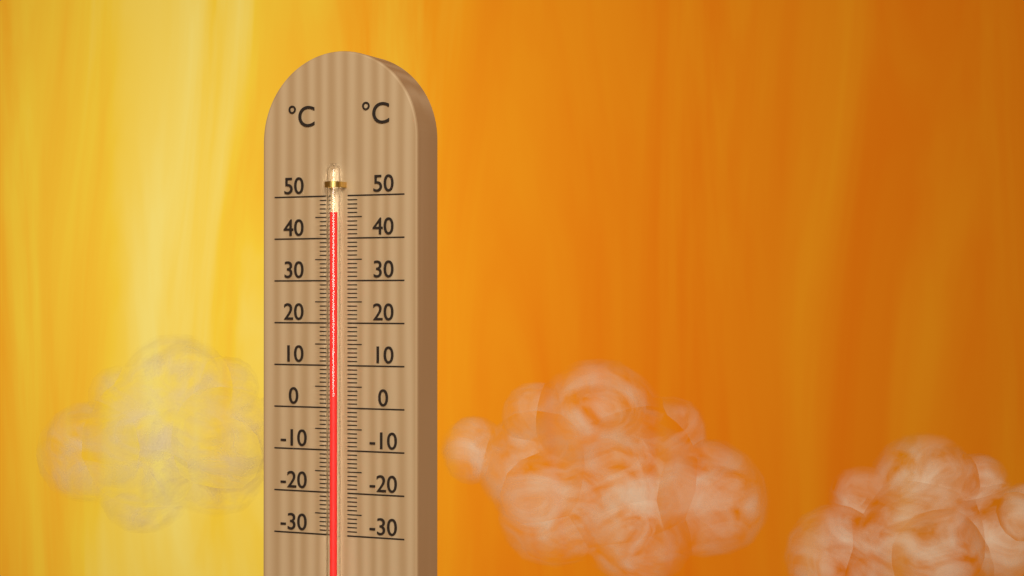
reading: 46 °C
